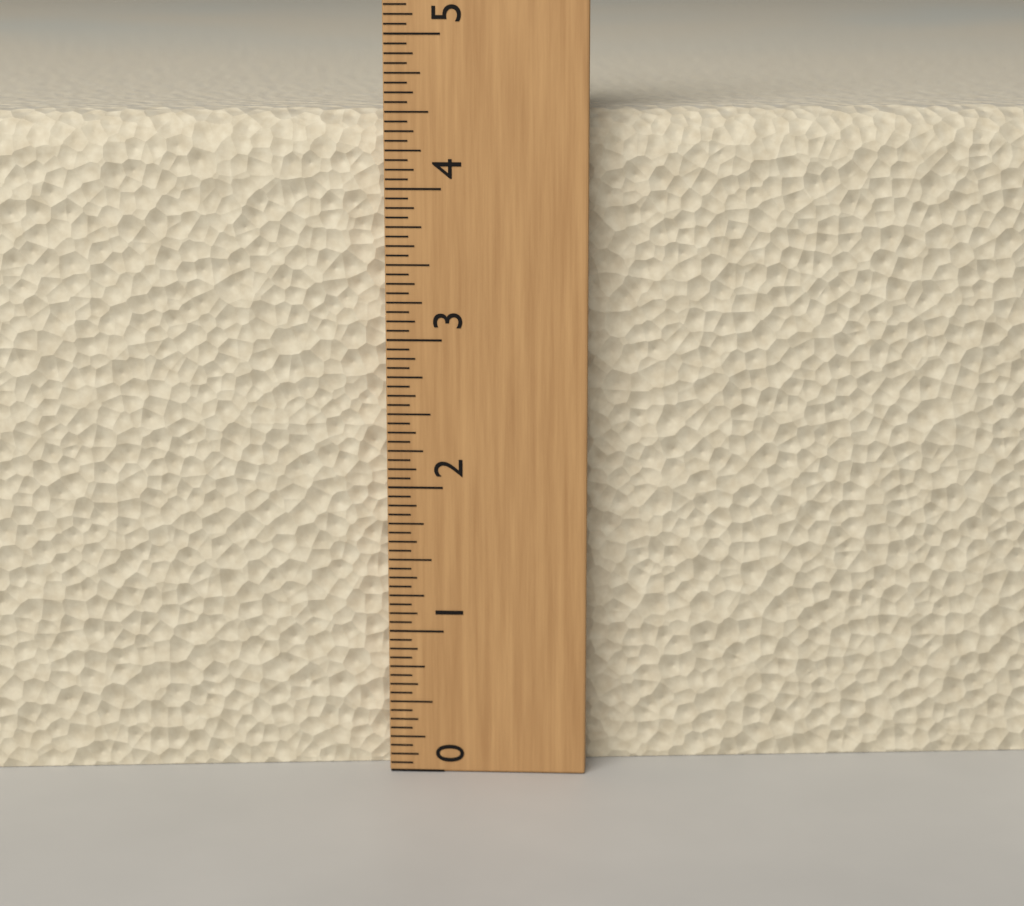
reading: 4.5000 (no unit)
